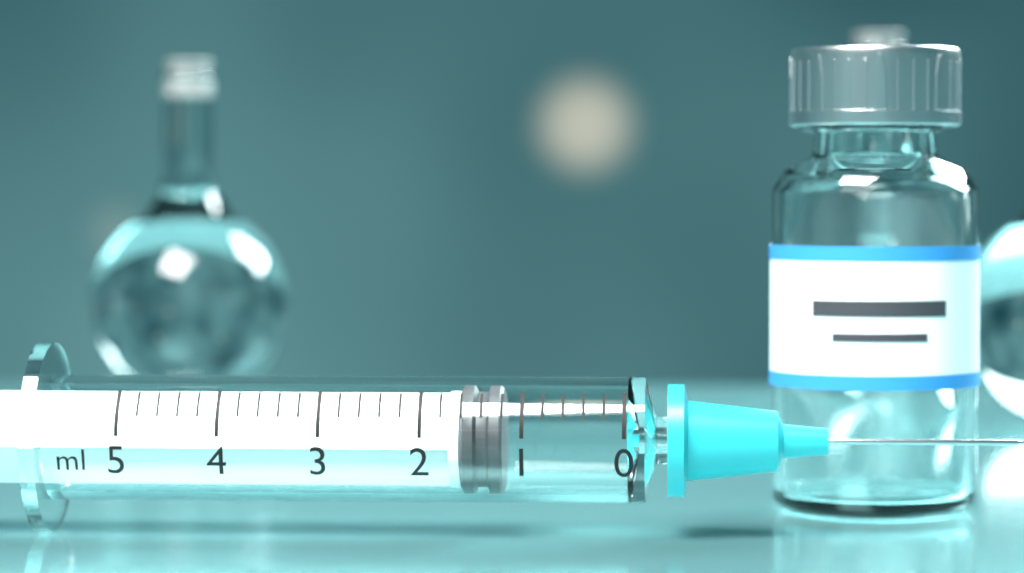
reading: 1.2 ml
